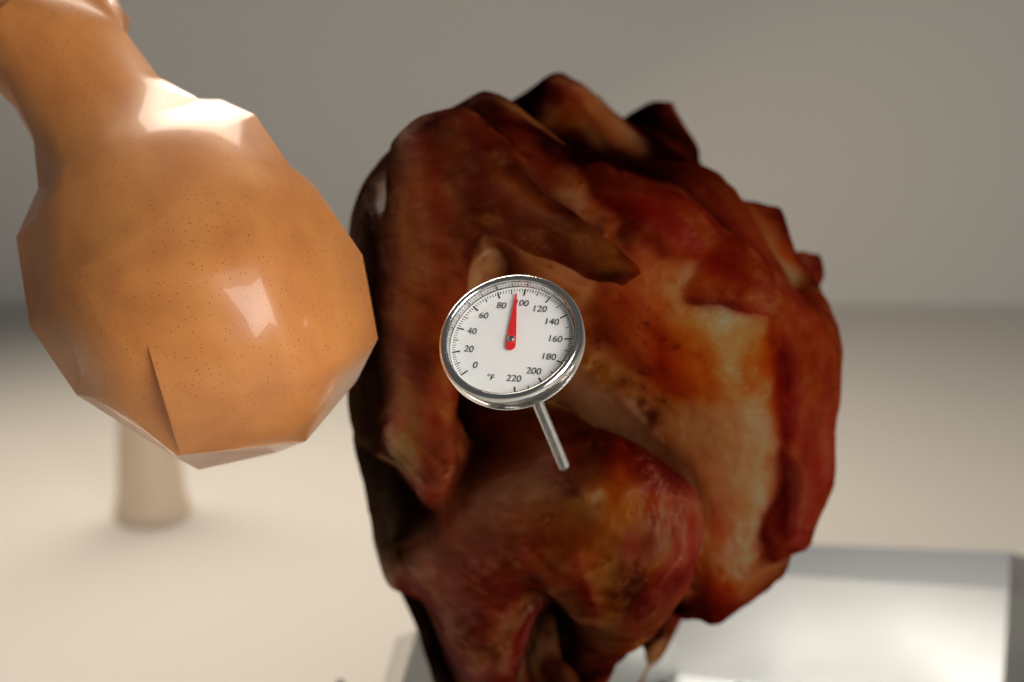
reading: 94 °F
